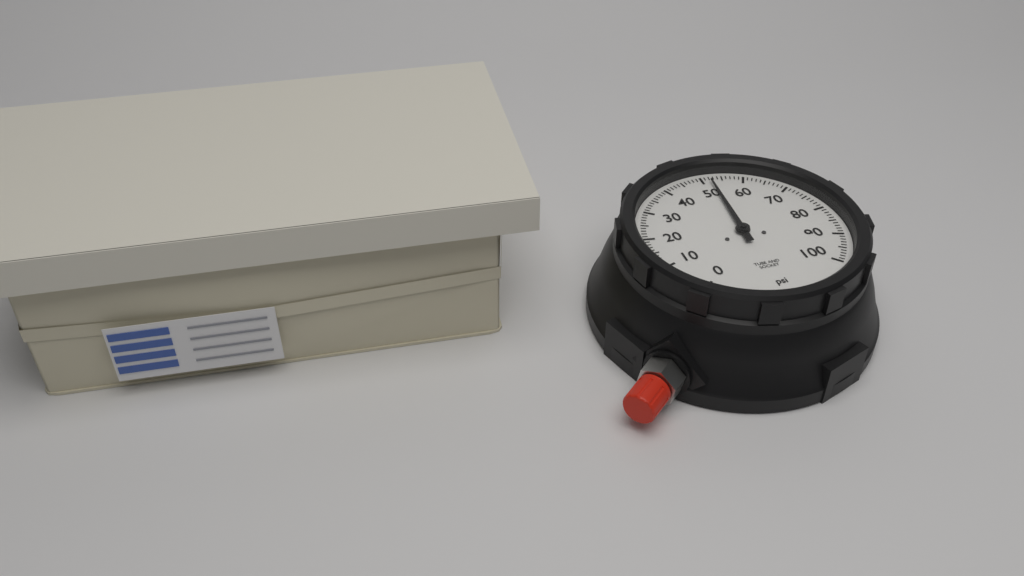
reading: 52 psi
